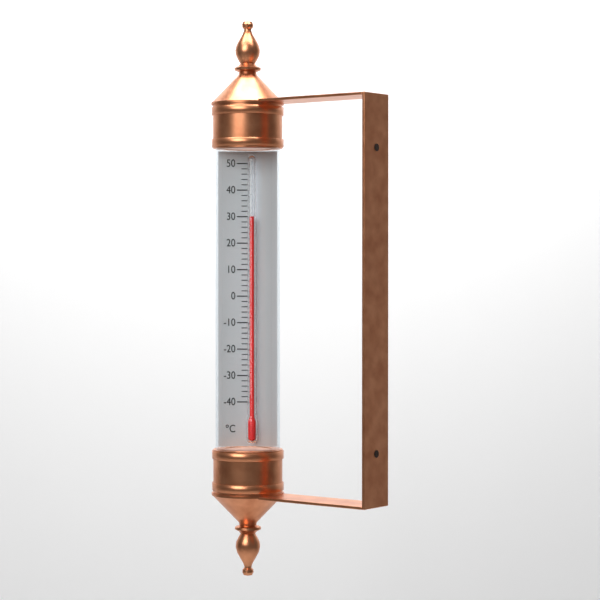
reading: 30 °C
